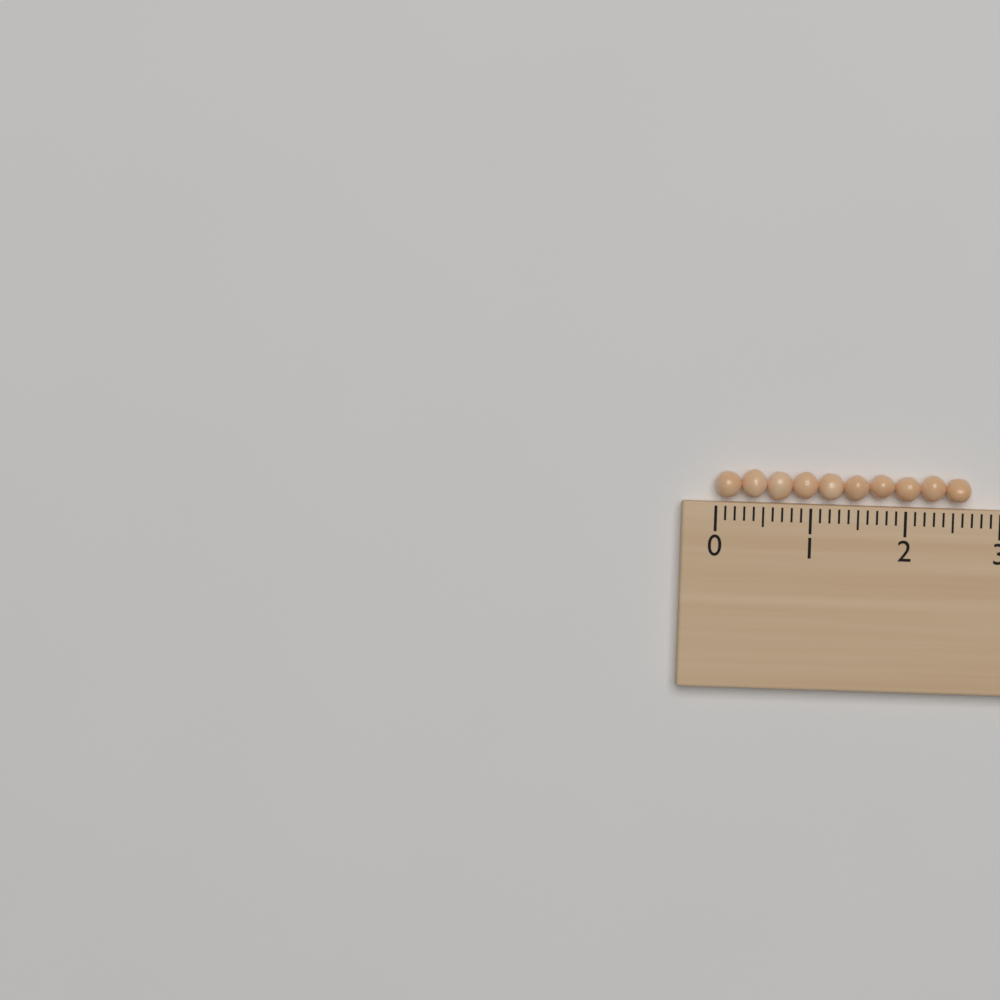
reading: 2.7 (no unit)
